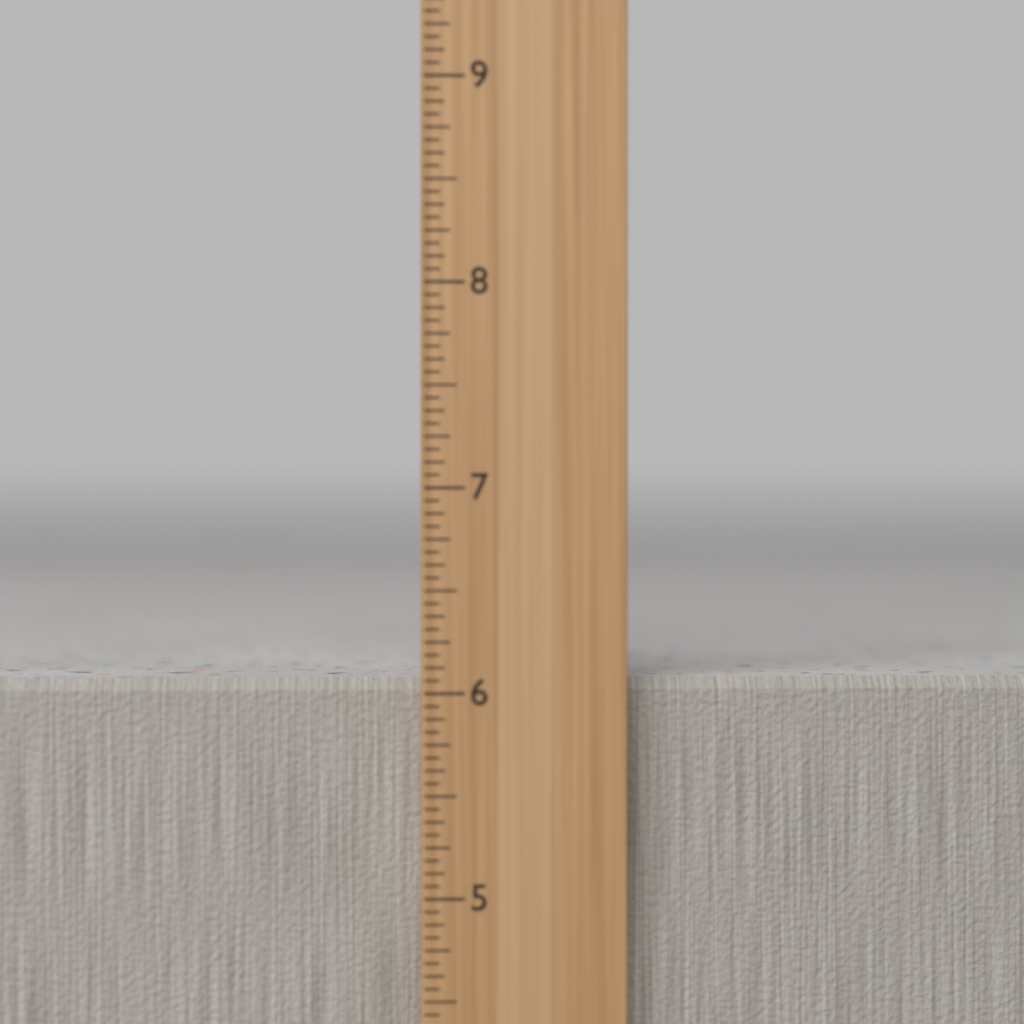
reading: 6.0625 in
